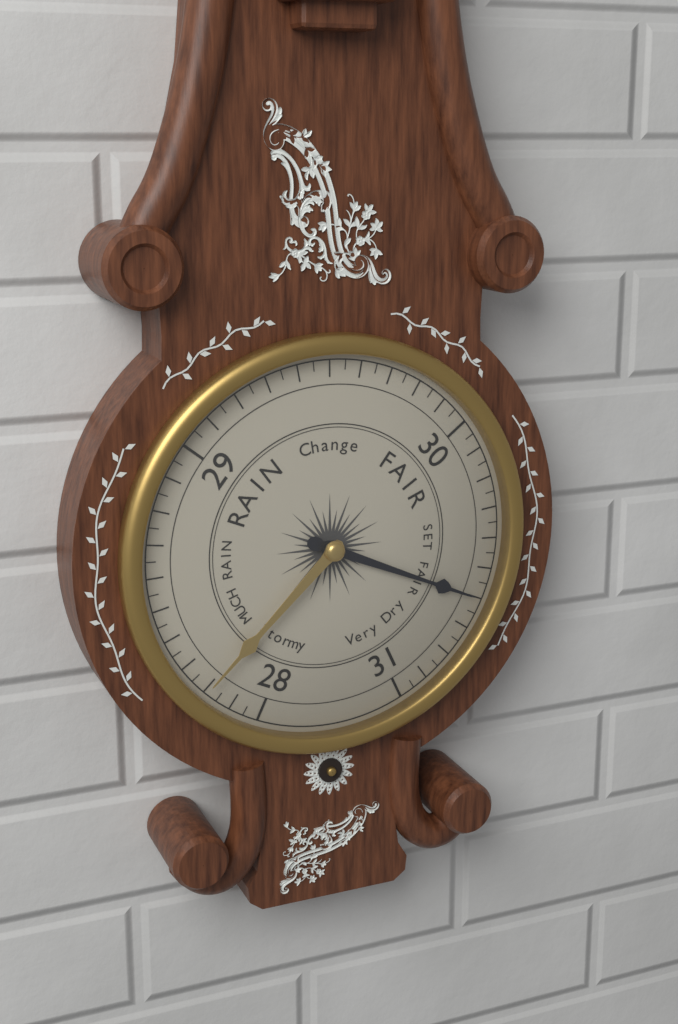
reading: 30.60 (no unit)
